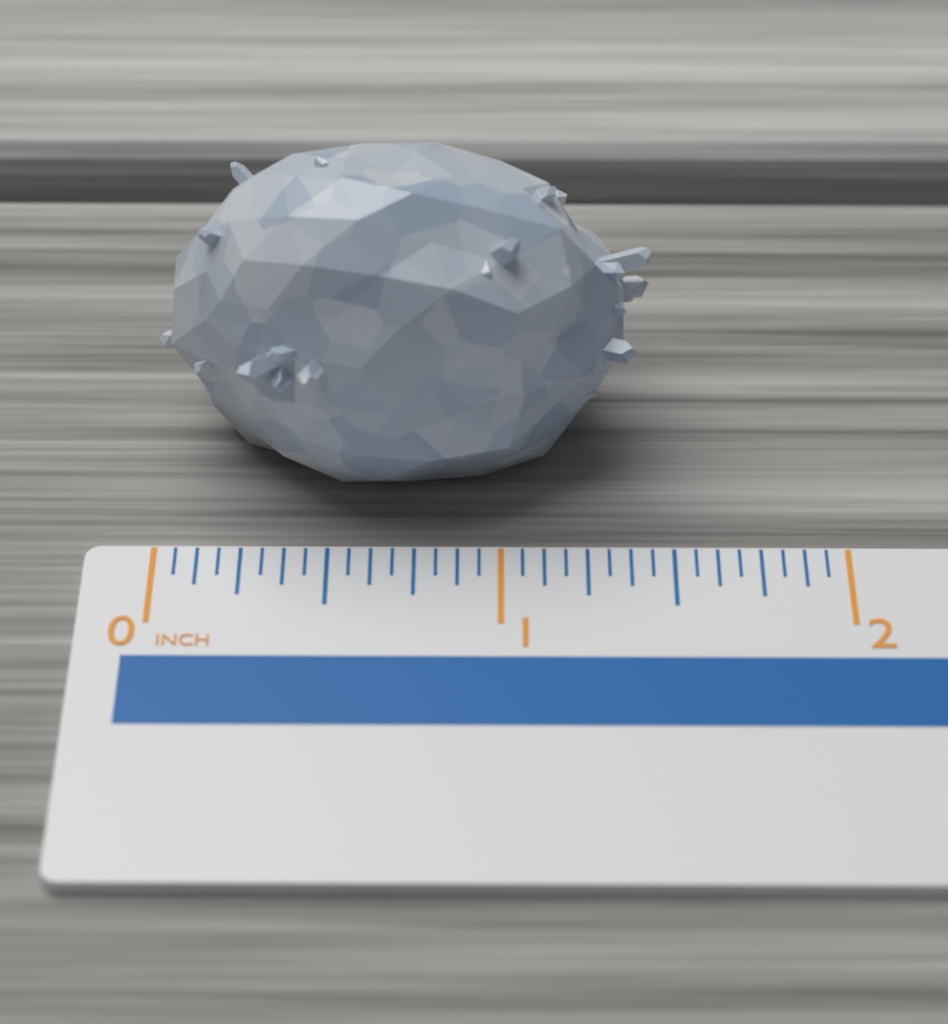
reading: 1.4375 inch
